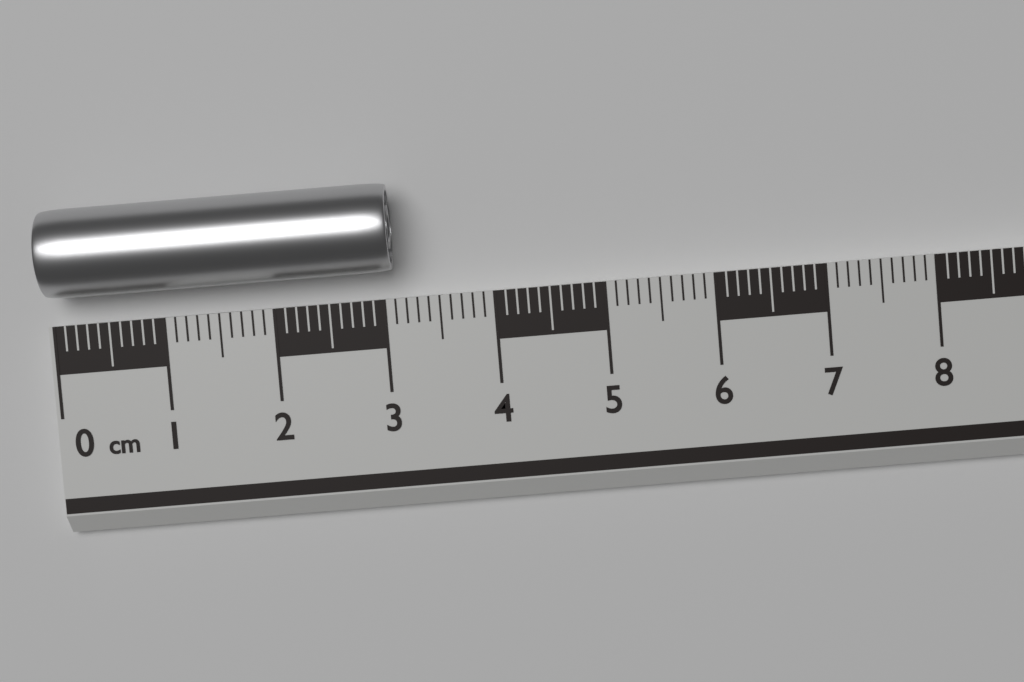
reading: 3.1 cm
